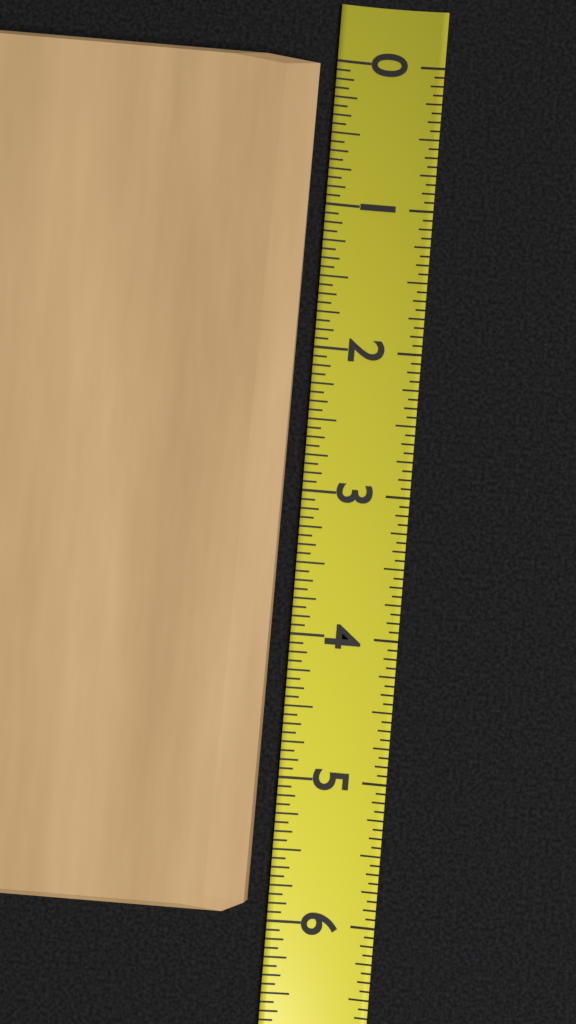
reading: 5.9375 (no unit)
